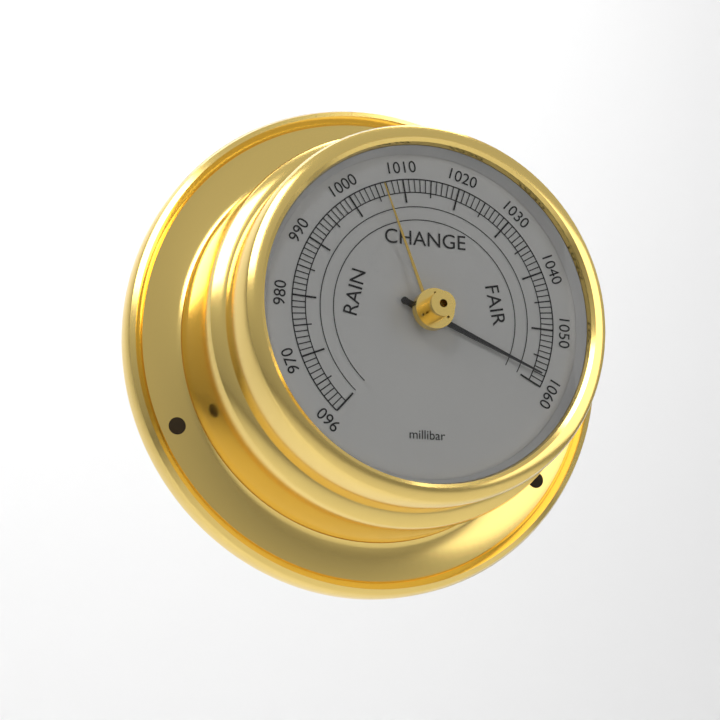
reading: 1058 millibar
